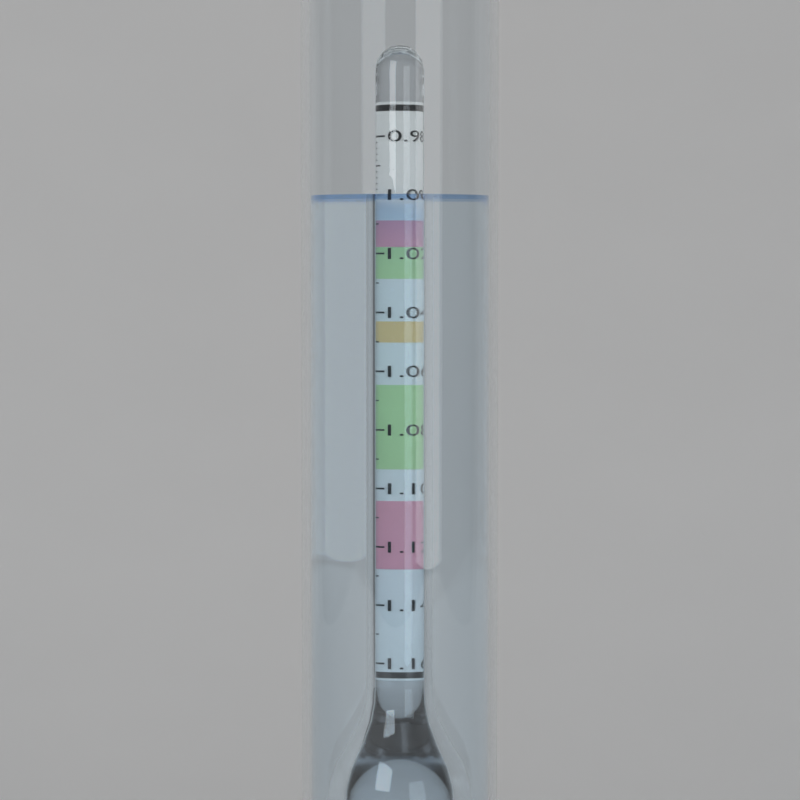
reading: 1.000 (no unit)
